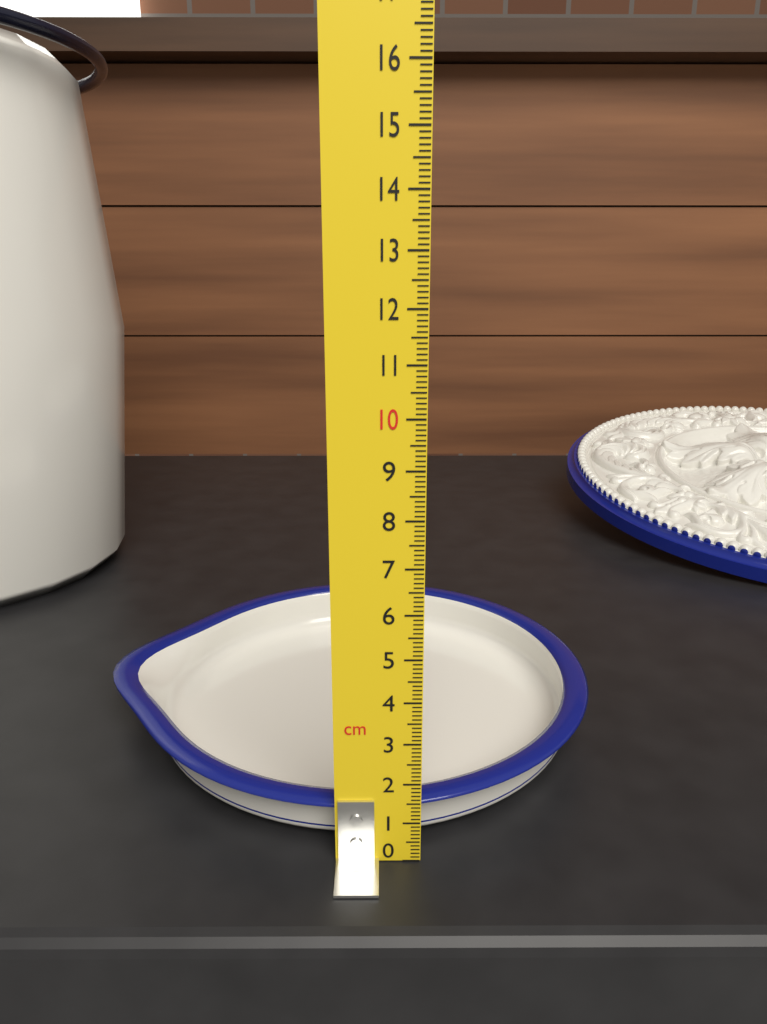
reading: 1.4 cm
